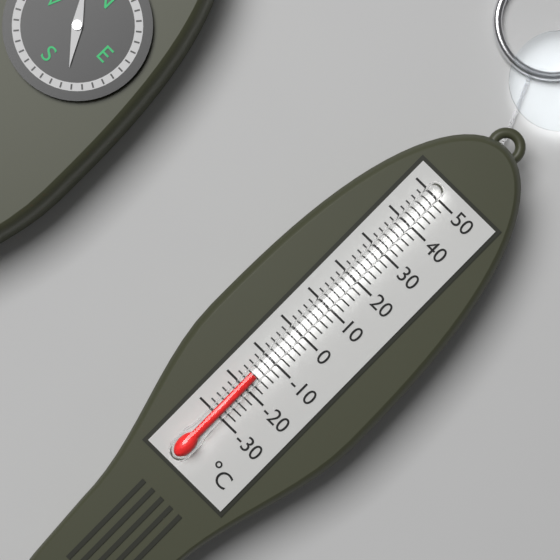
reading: -16 °C
